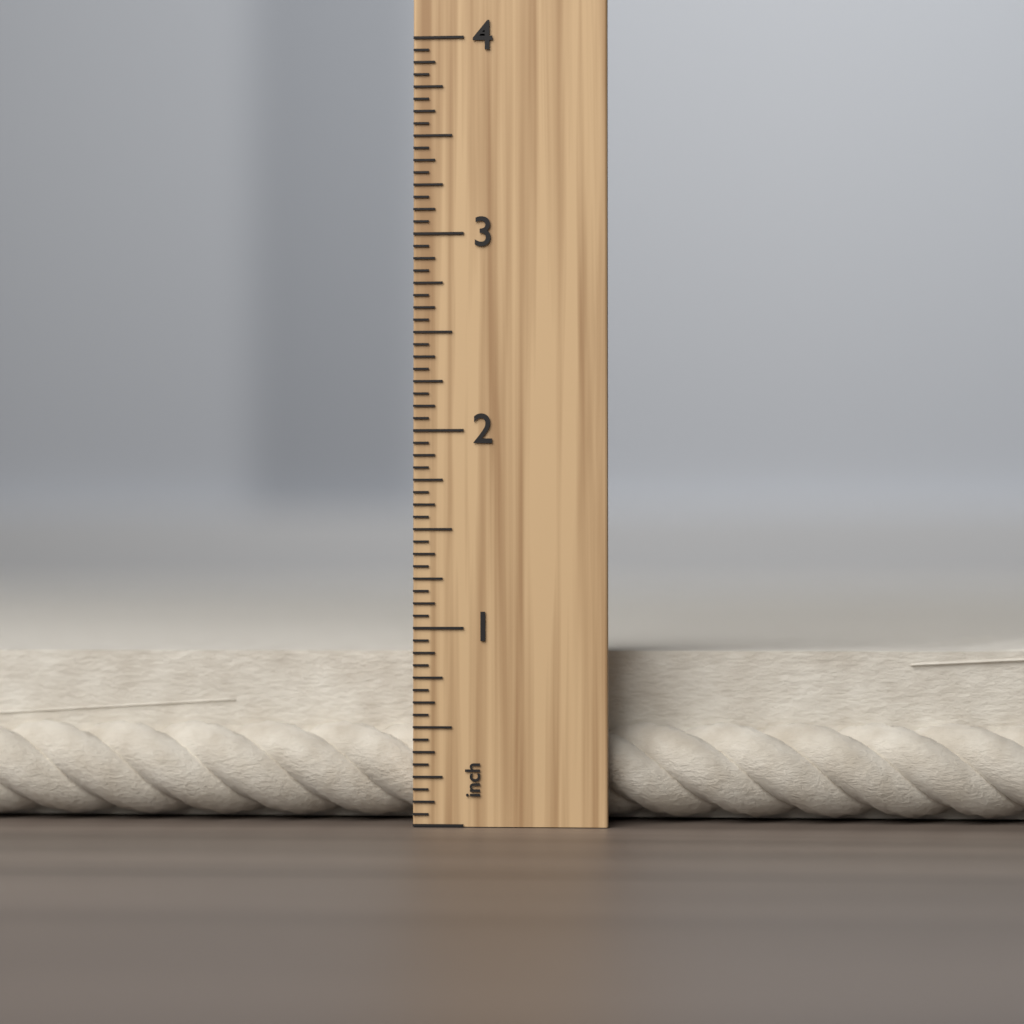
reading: 0.9375 inch
